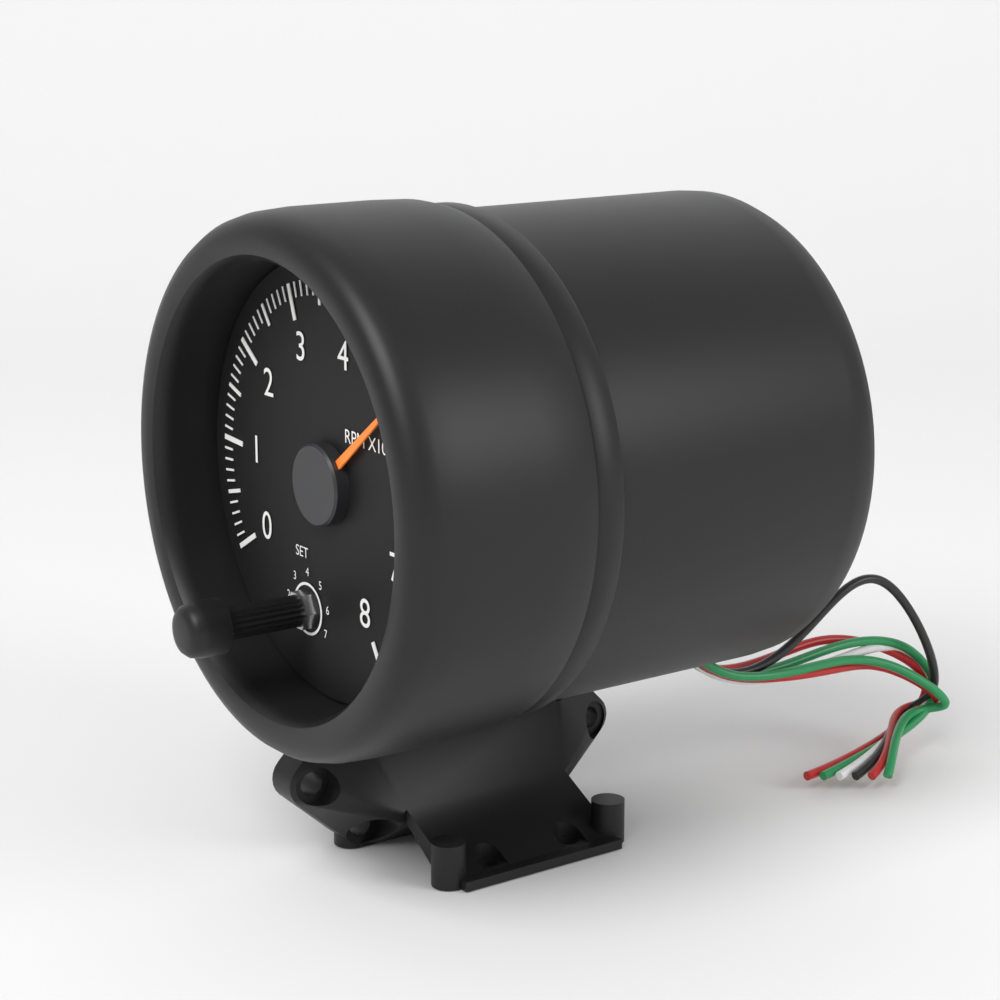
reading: 5.1 RPM x1000
